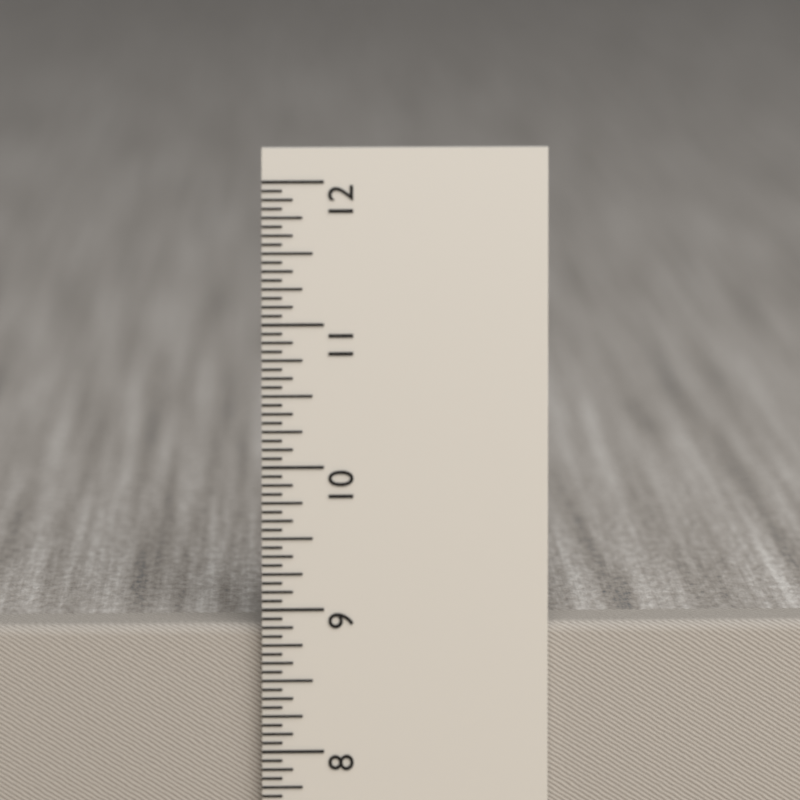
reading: 8.8750 in
